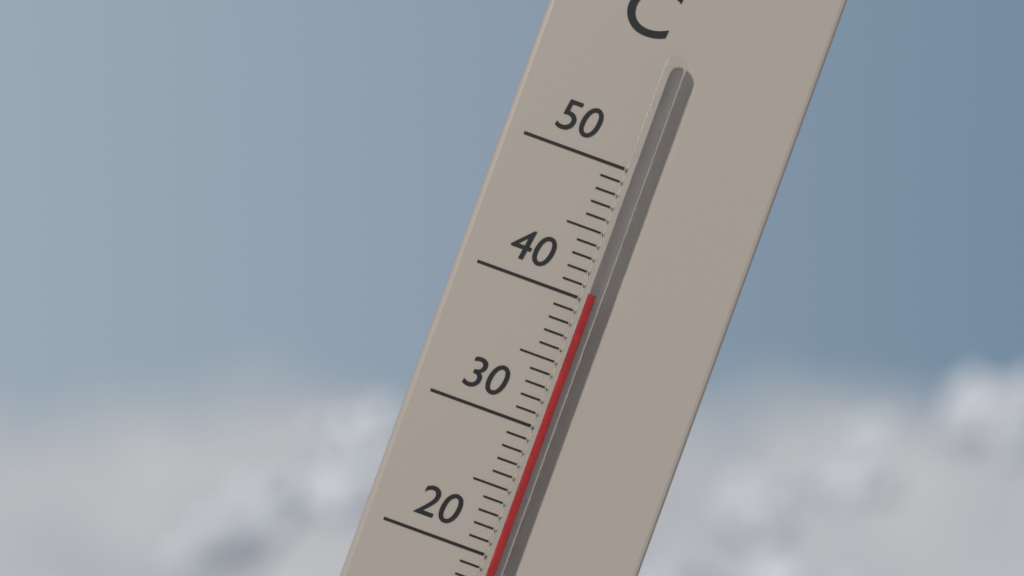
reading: 40.5 °C
